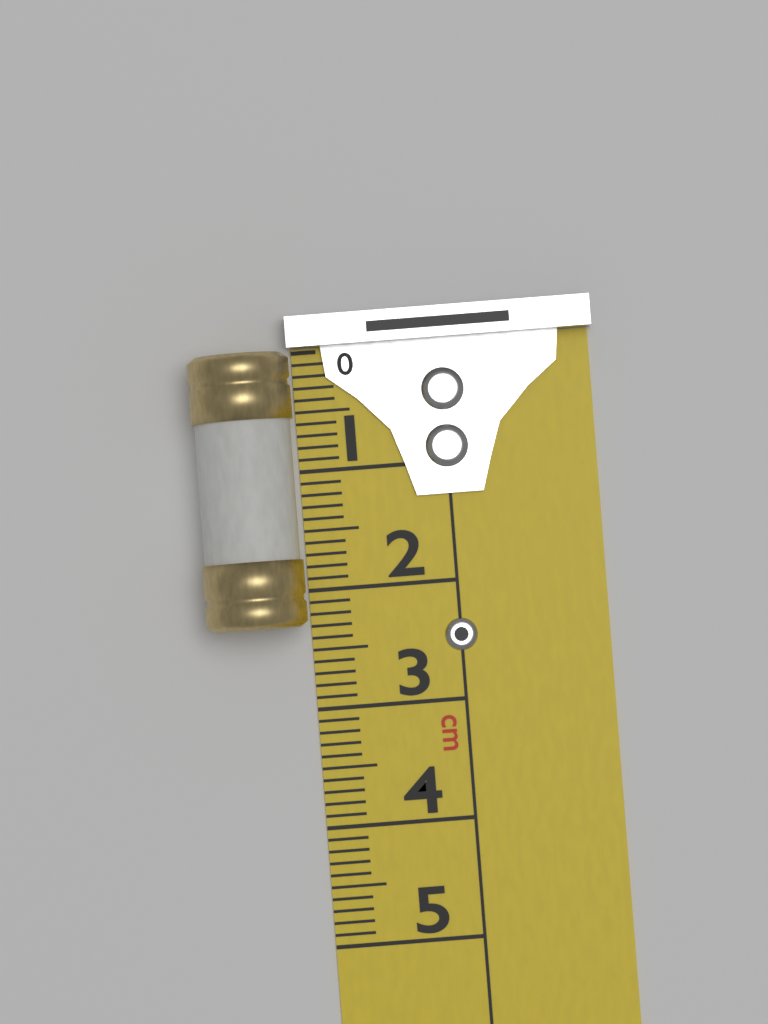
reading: 2.3 cm
